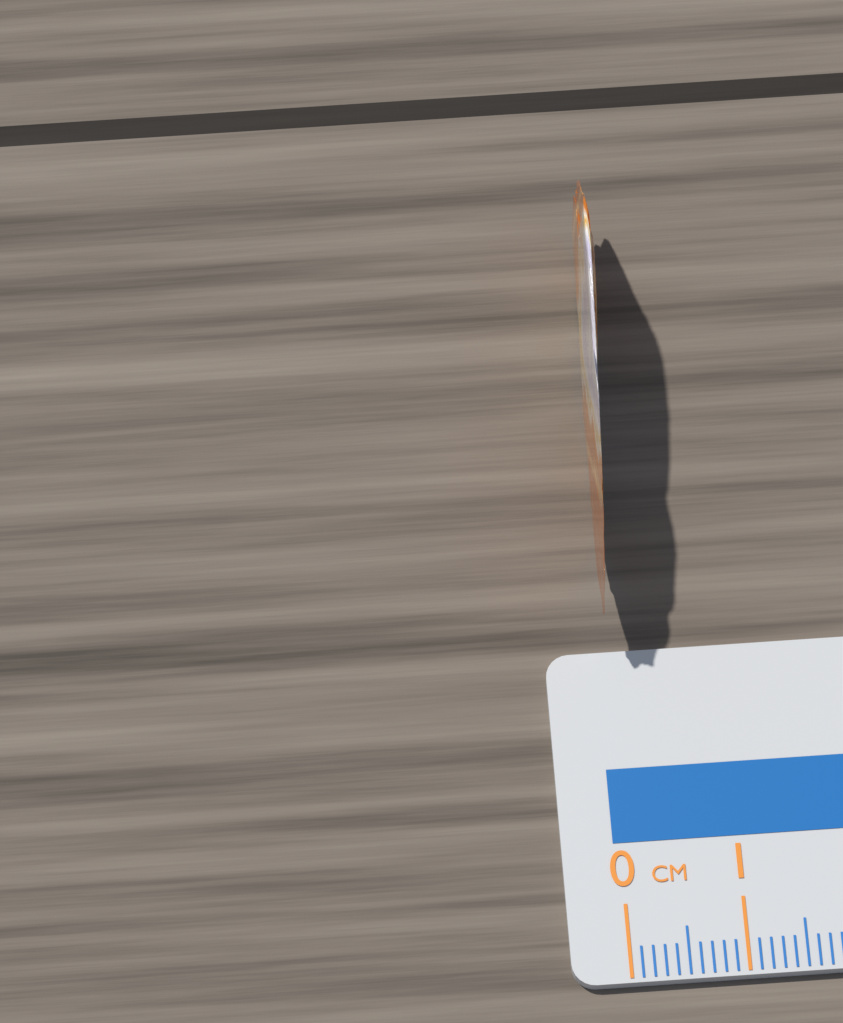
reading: 0.2 cm
